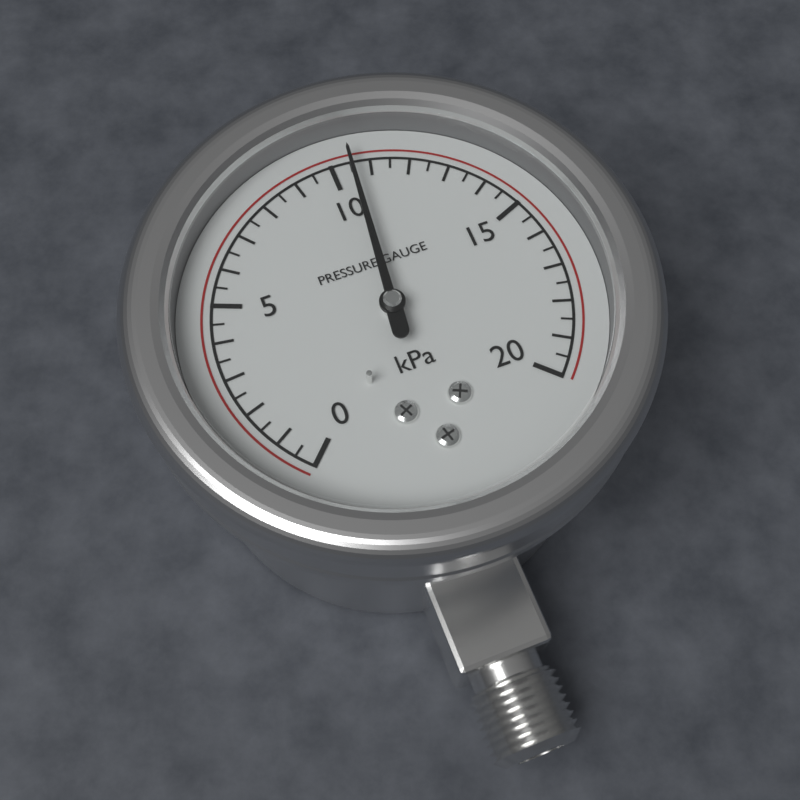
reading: 10.5 kPa
